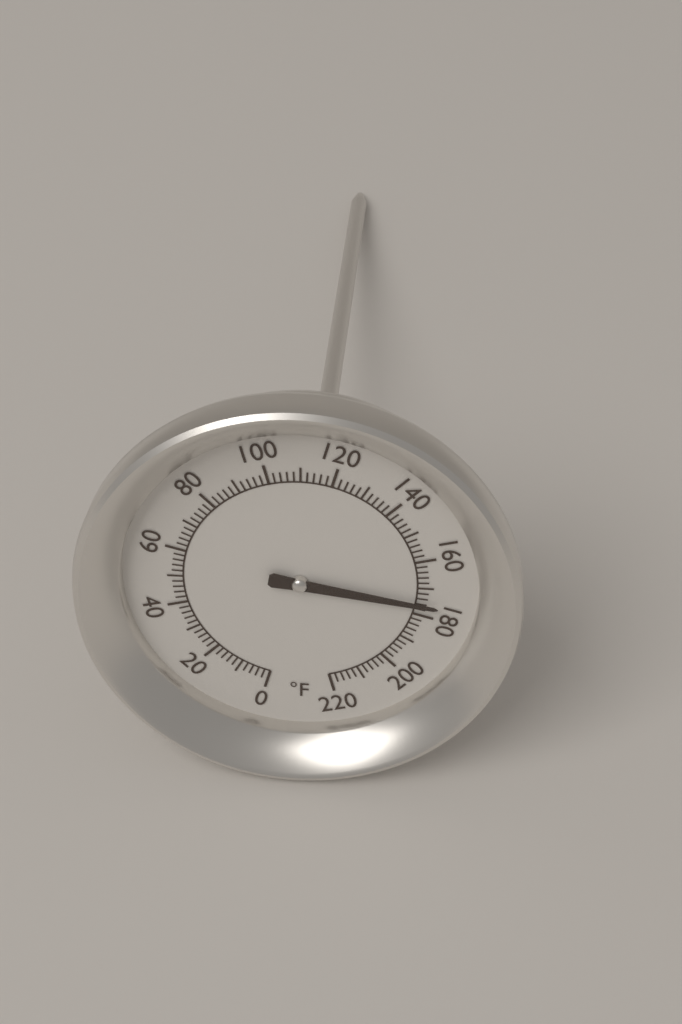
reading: 176 °F
